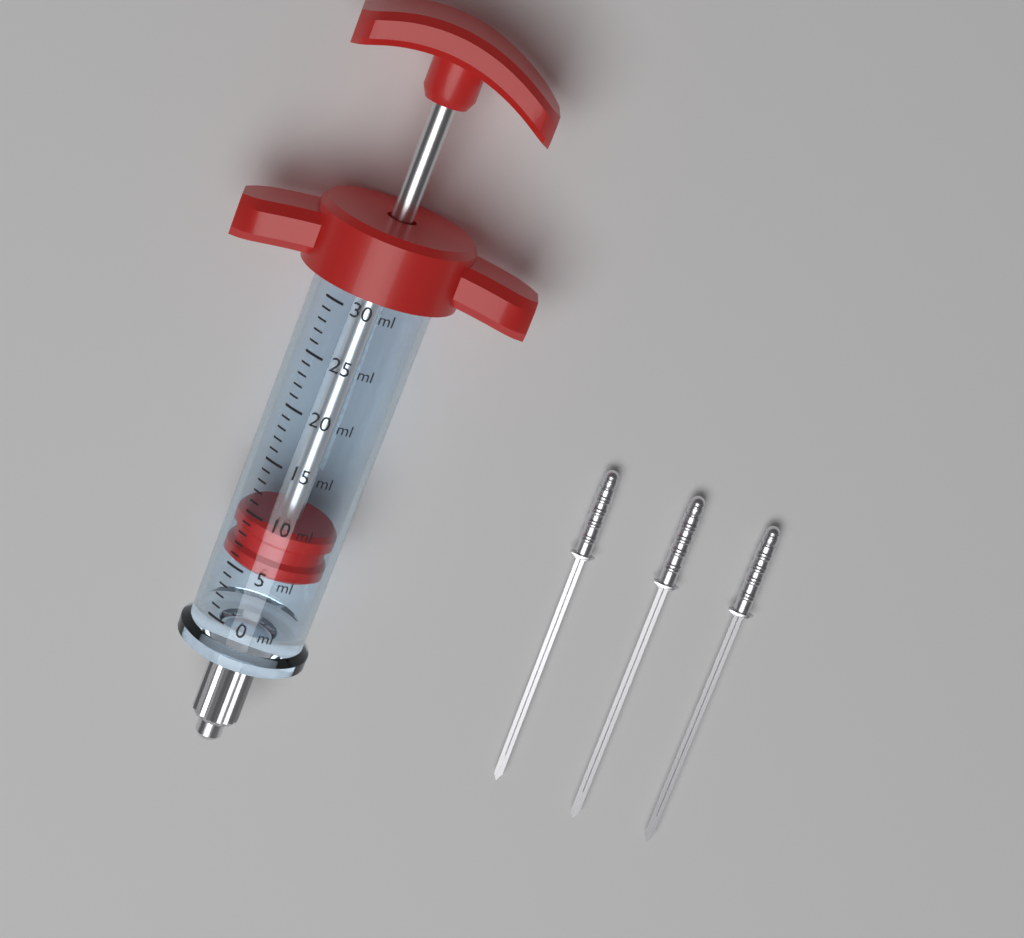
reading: 5 ml
